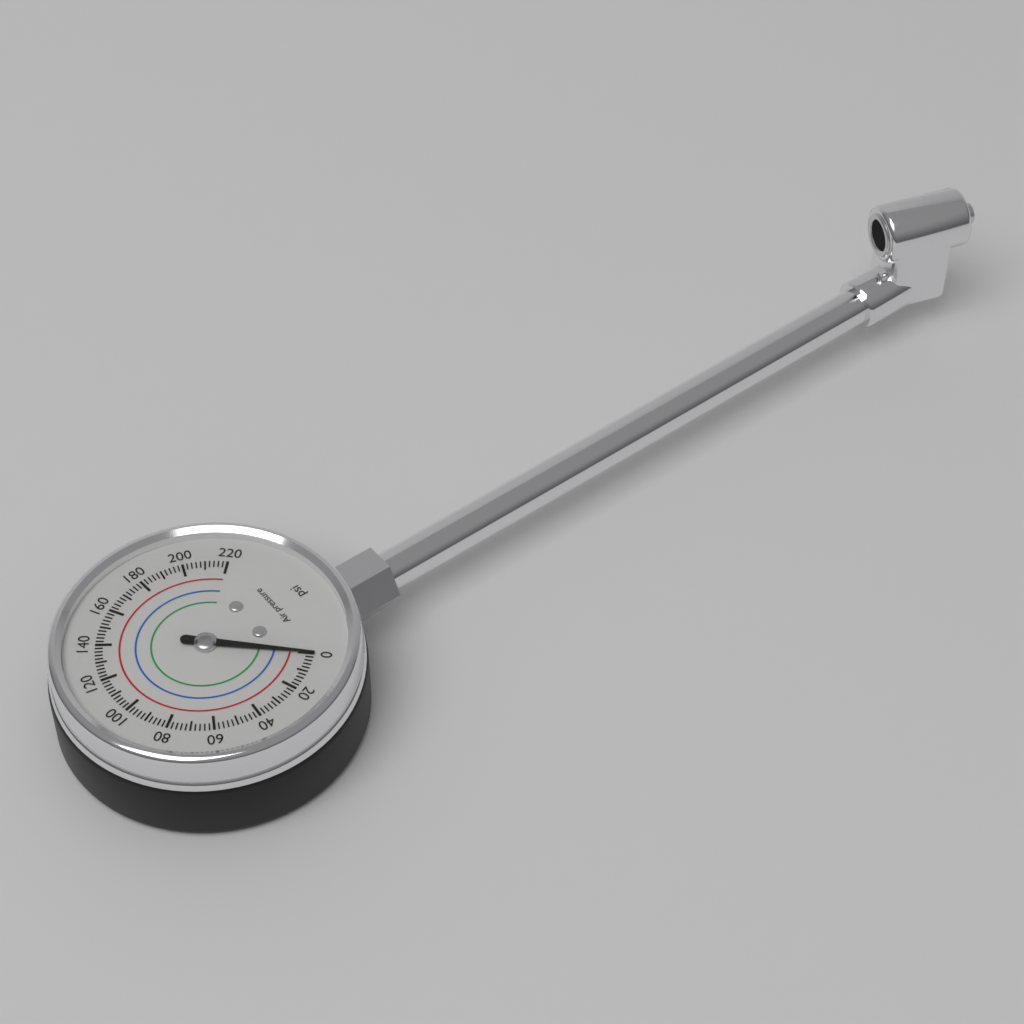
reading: 0 psi
